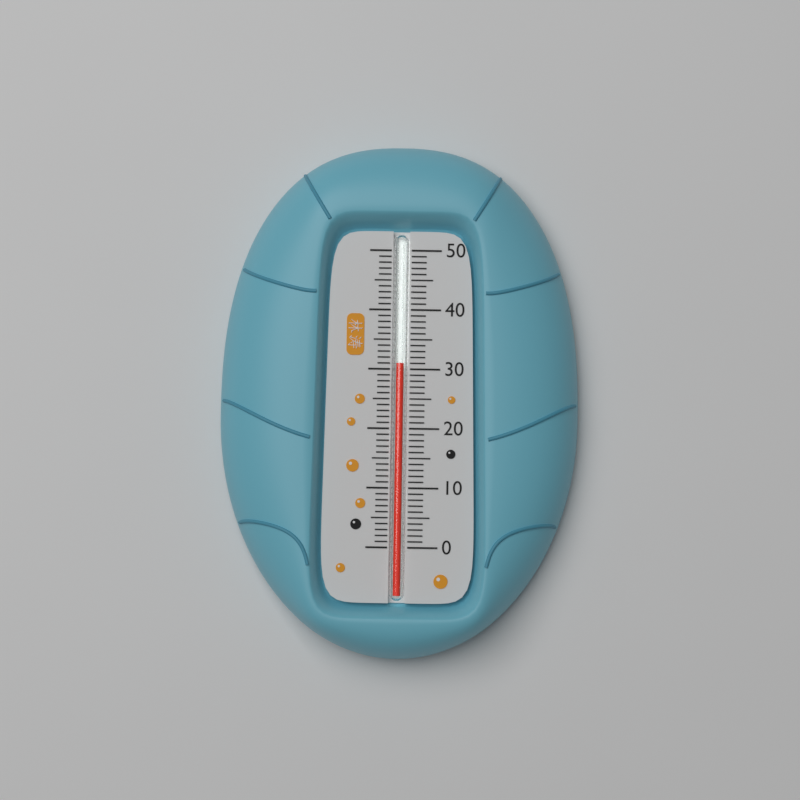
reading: 31 (no unit)
